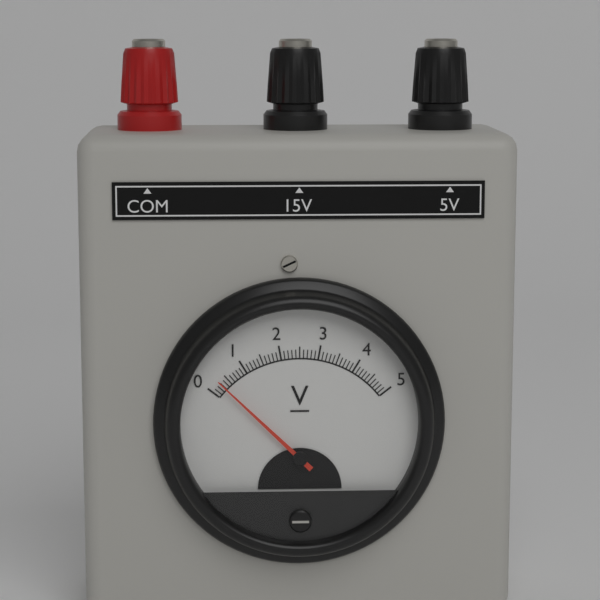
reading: 0.3 V
